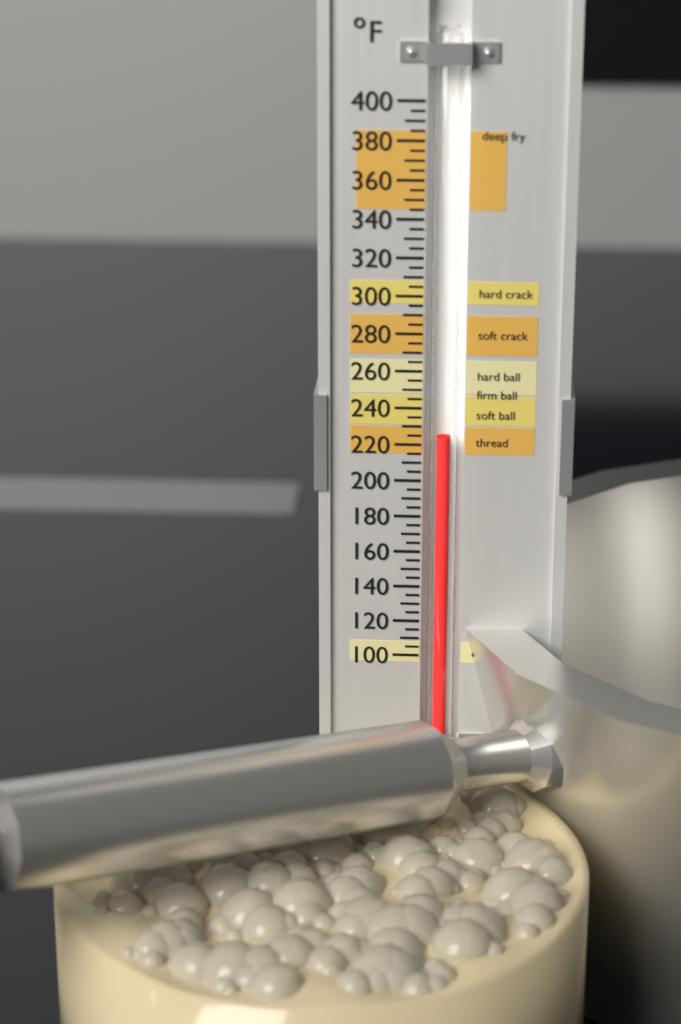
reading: 225 °F
